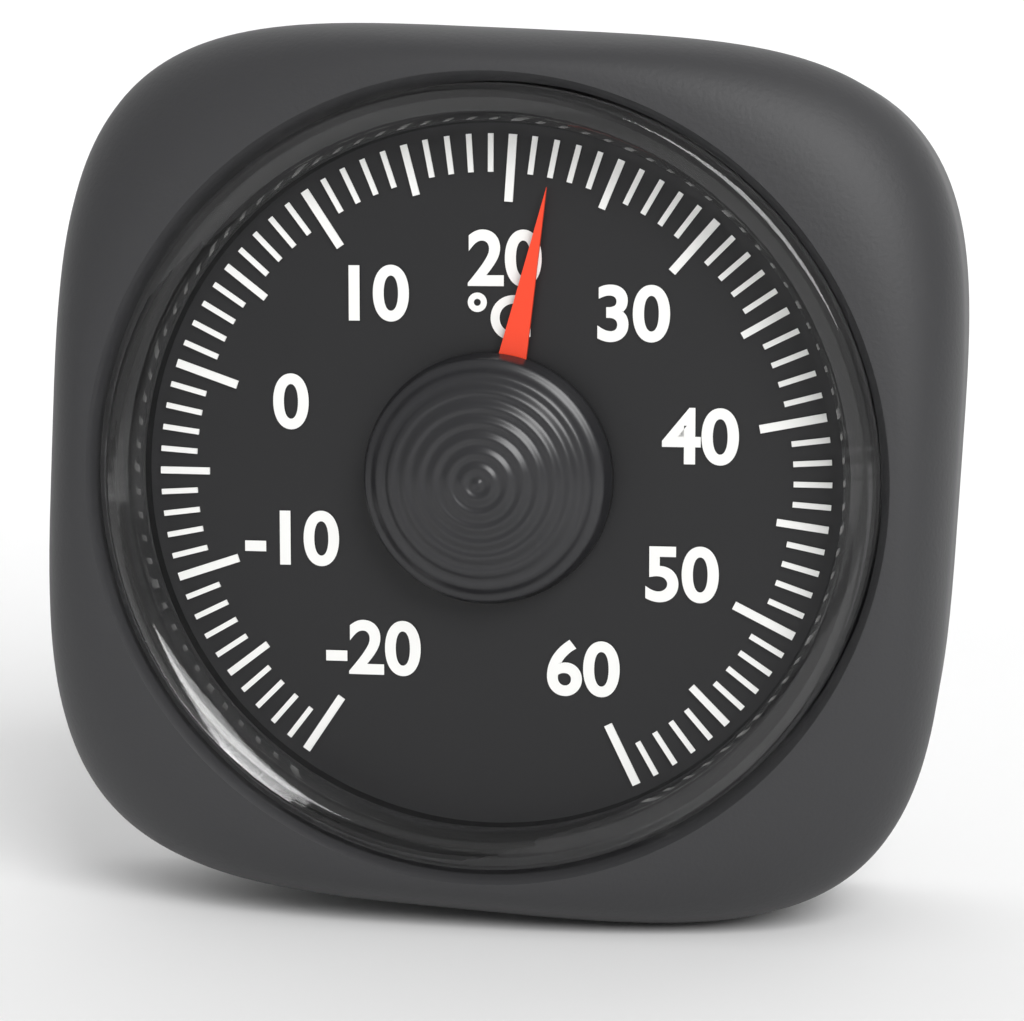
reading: 22 °C
